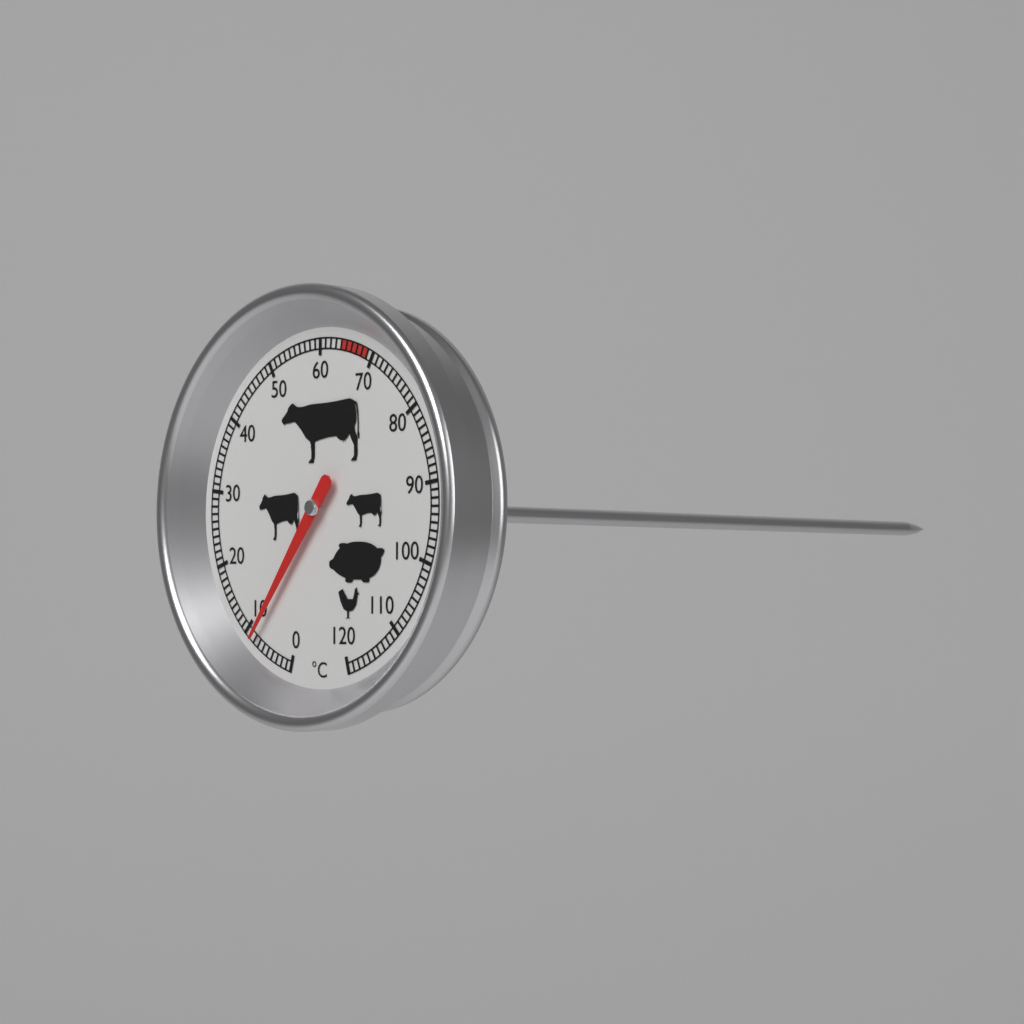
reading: 8 °C
